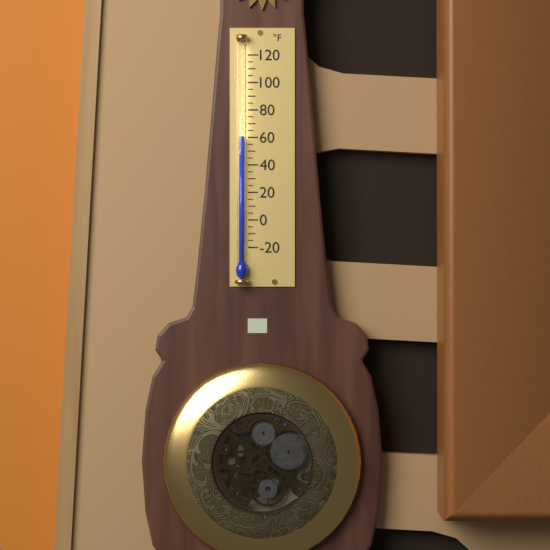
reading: 60 °F
